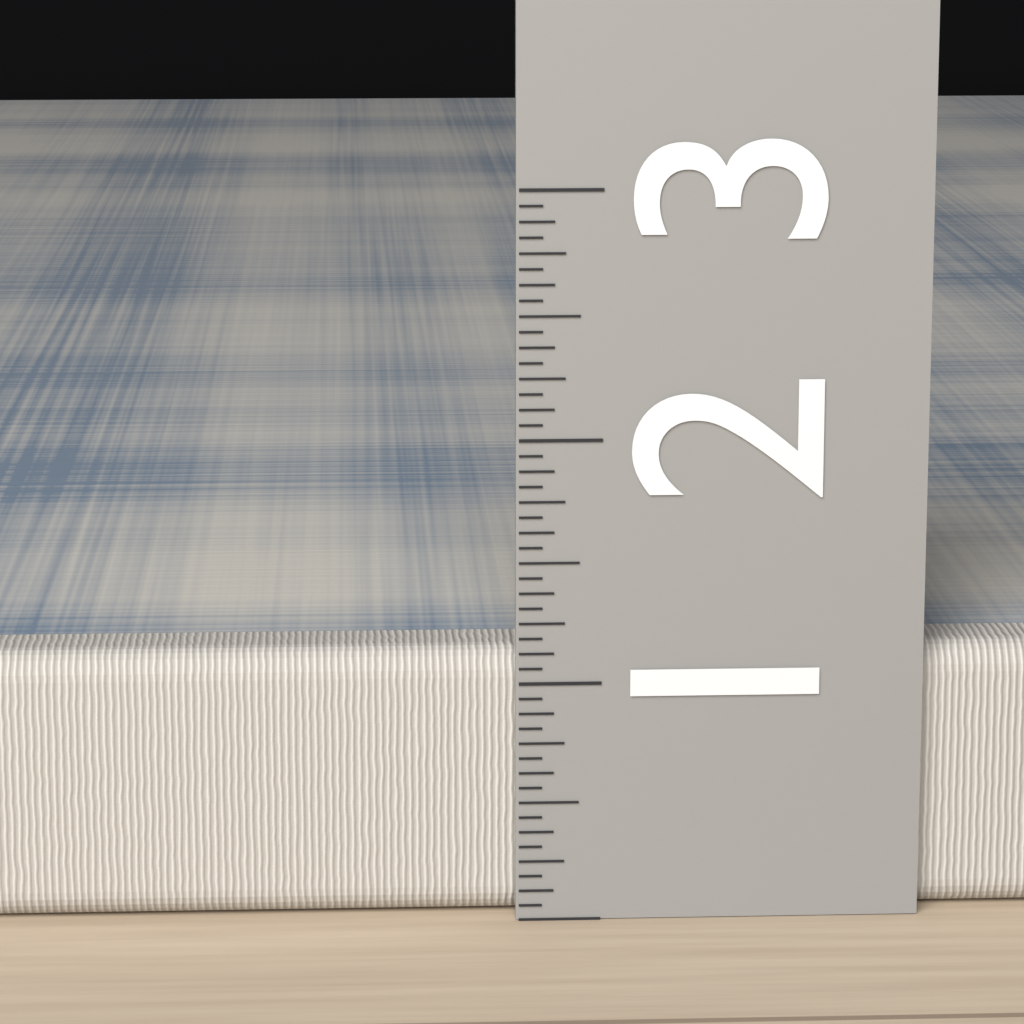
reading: 1.1250 (no unit)
